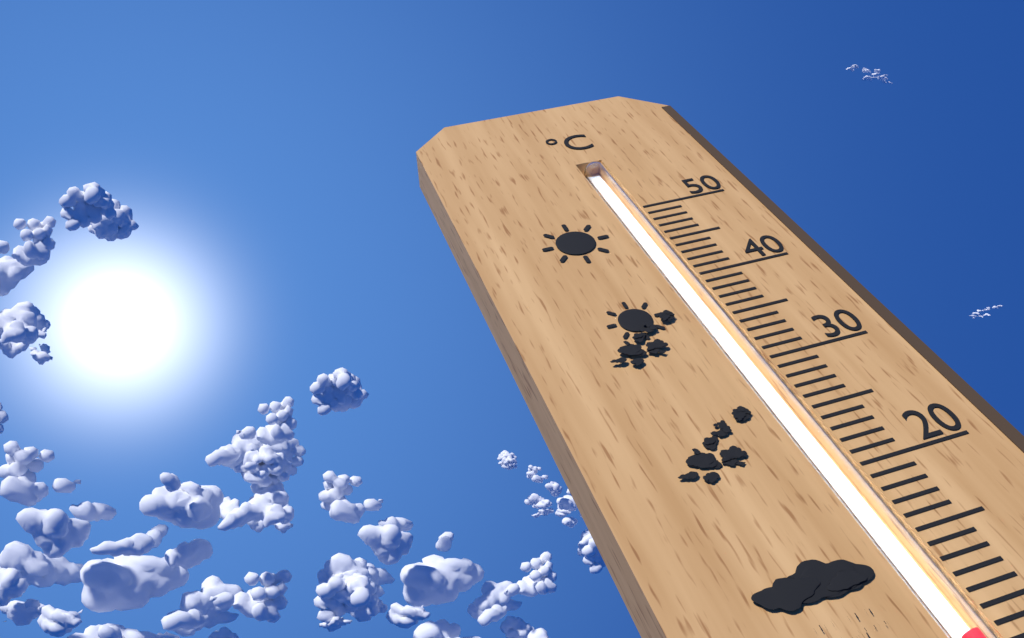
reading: 9 °C
